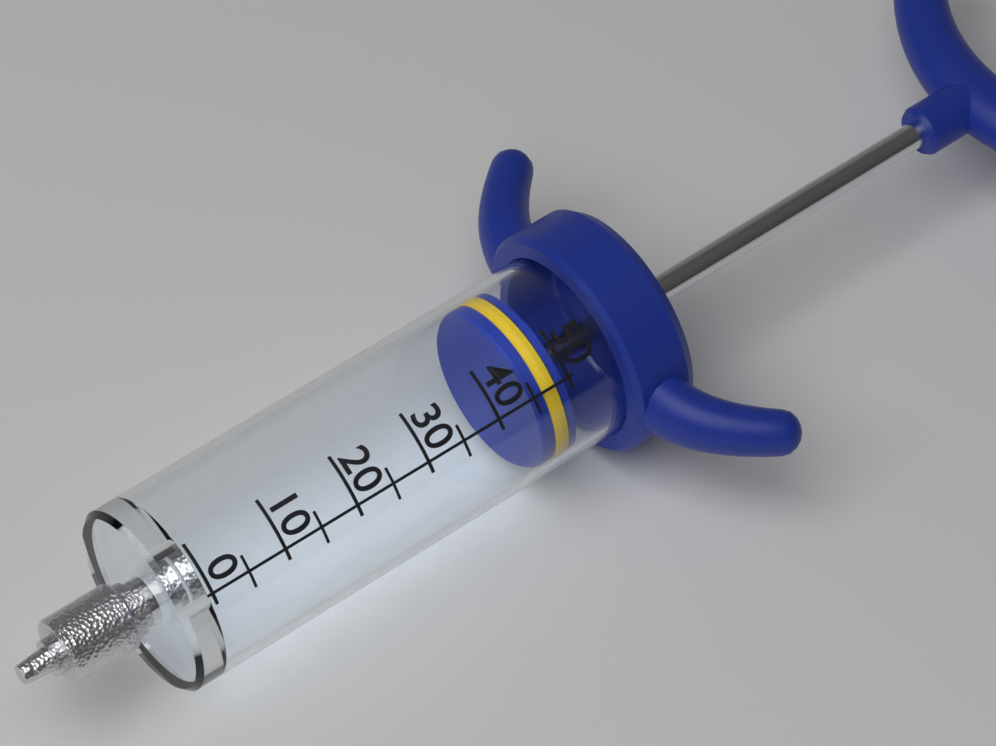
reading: 45 (no unit)
